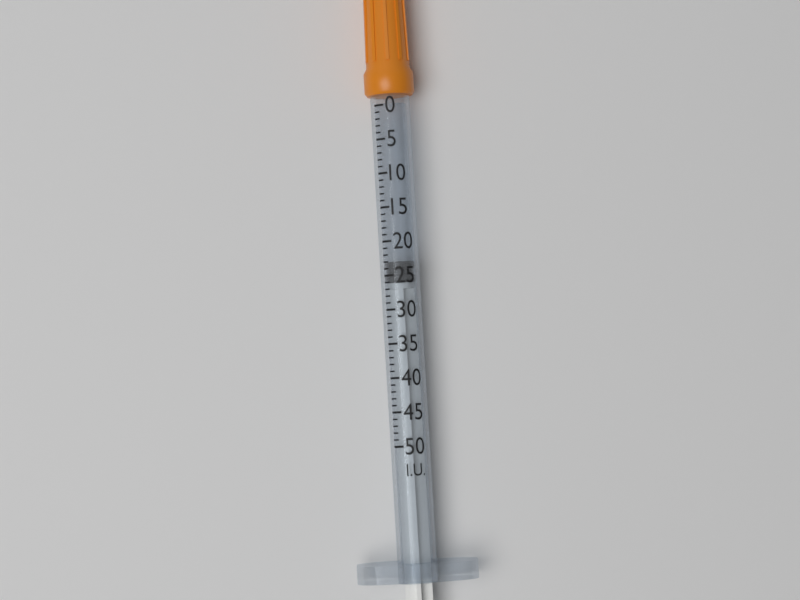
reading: 23 I.U.
